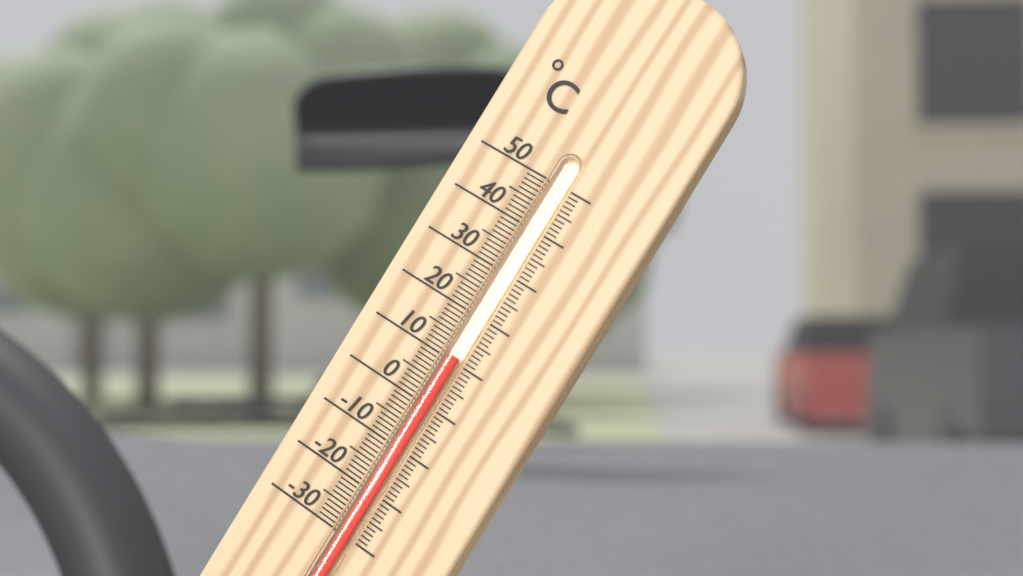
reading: 11 °C
